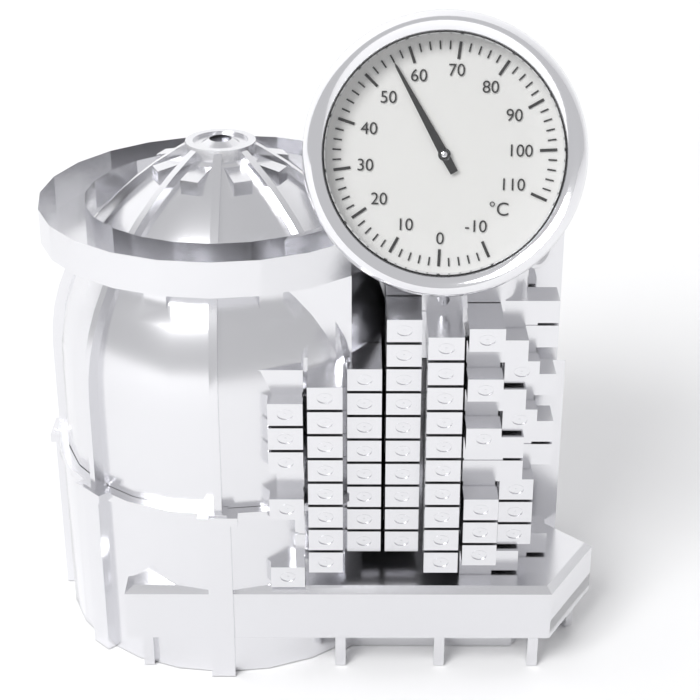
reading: 56 °C
